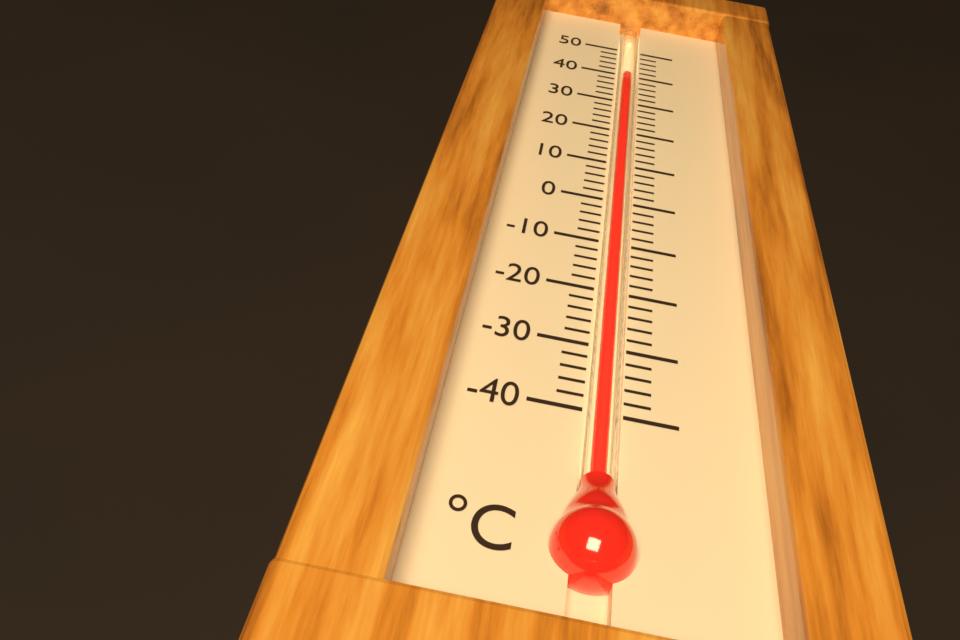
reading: 40 °C
